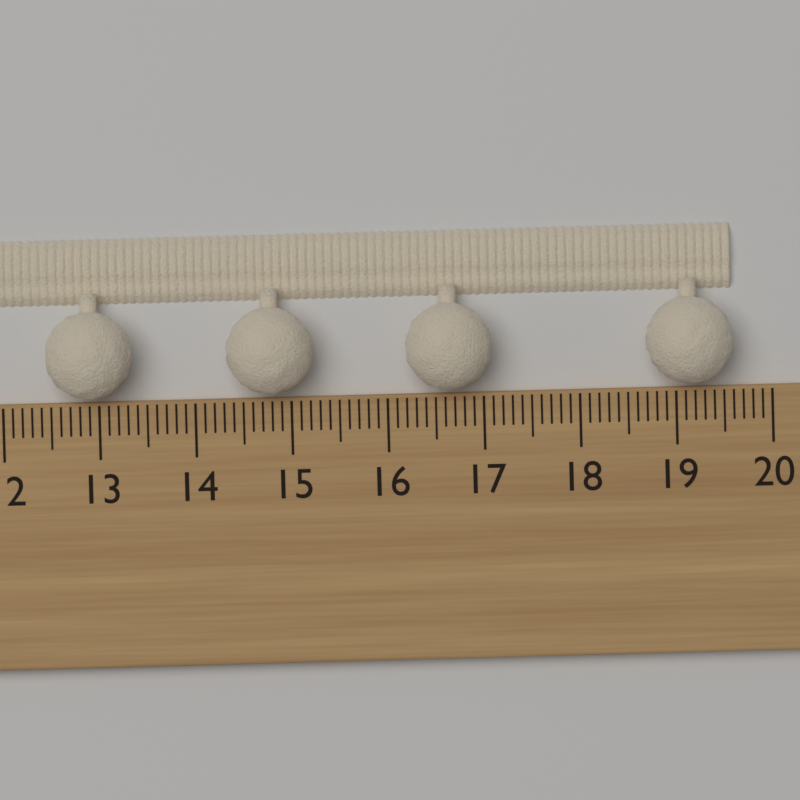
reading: 19.6 cm
